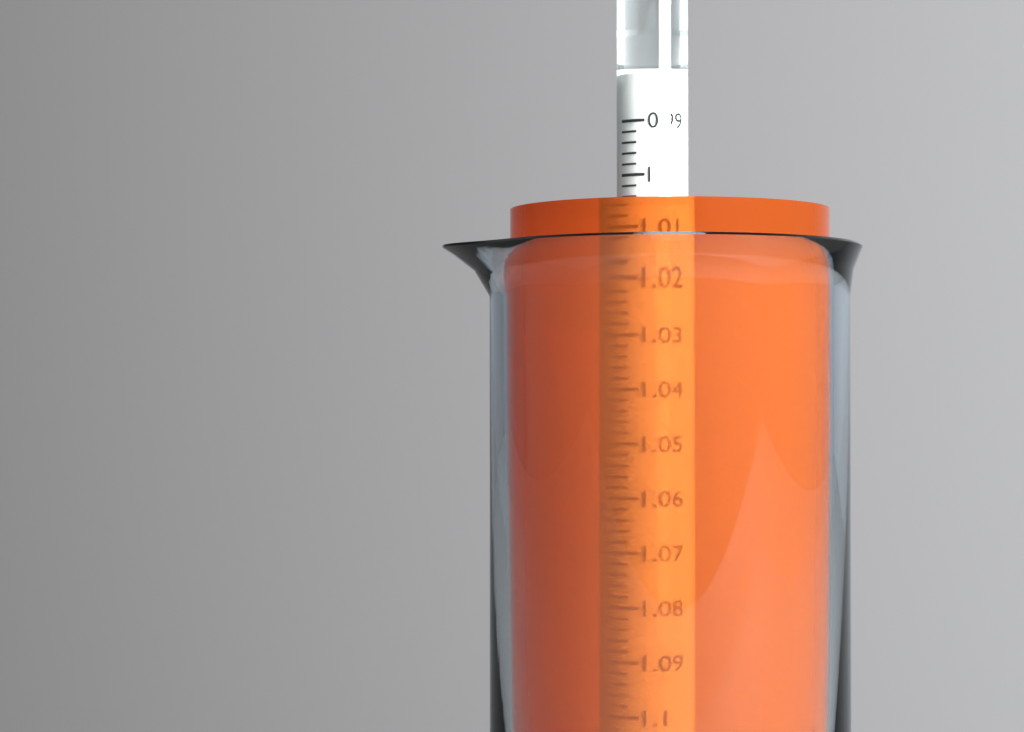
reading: 1.006 (no unit)
